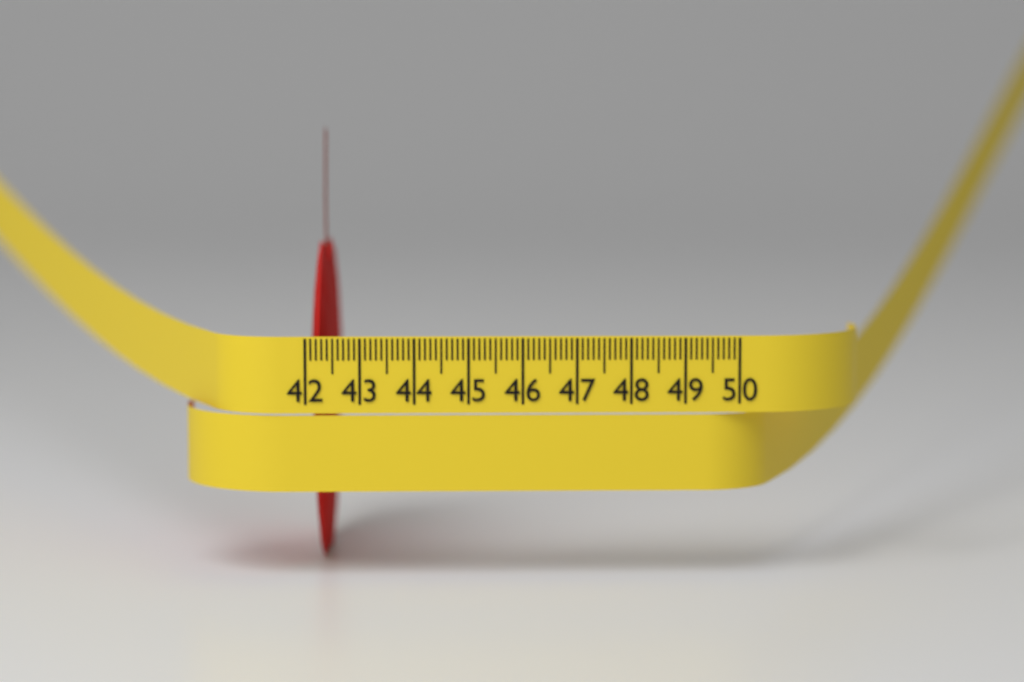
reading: 42.5 cm
